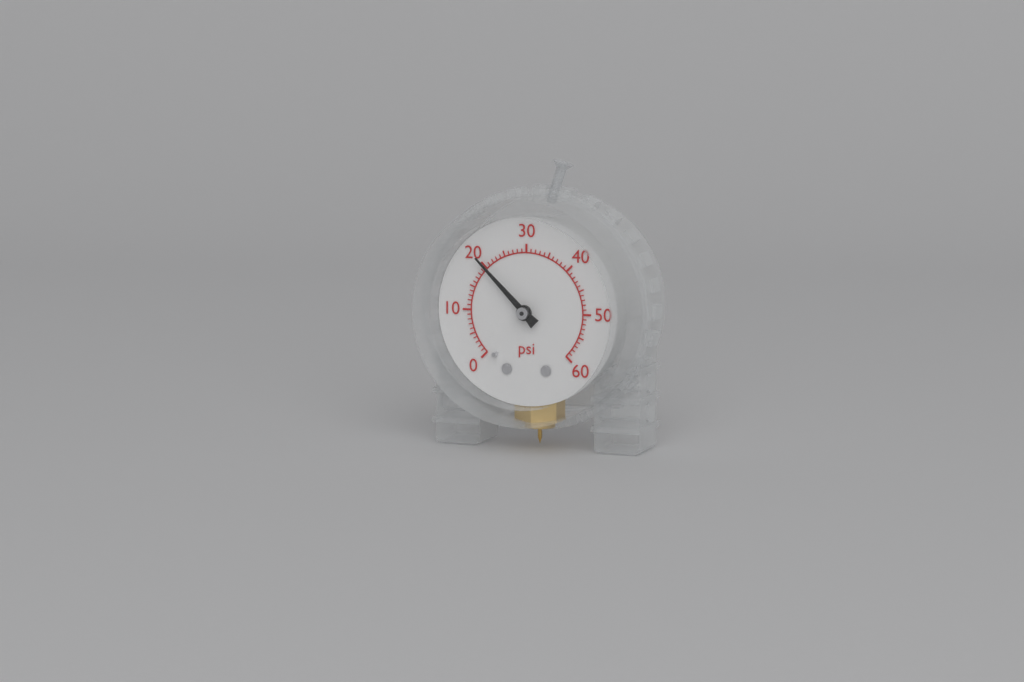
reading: 20 psi
